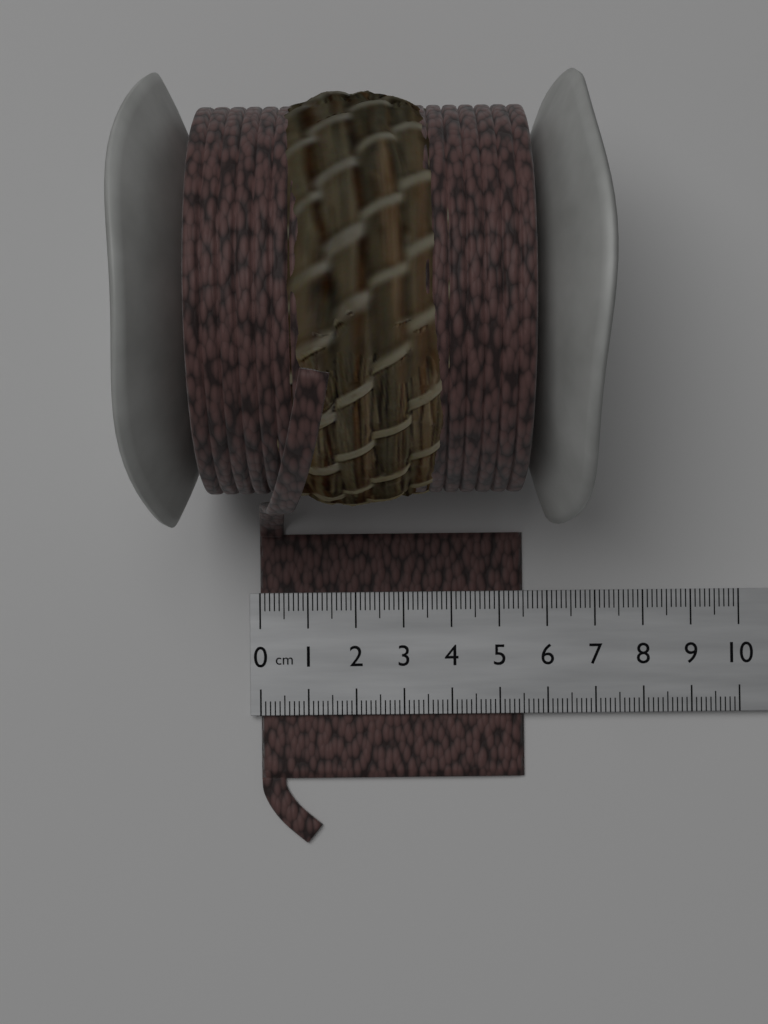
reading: 5.5 cm
